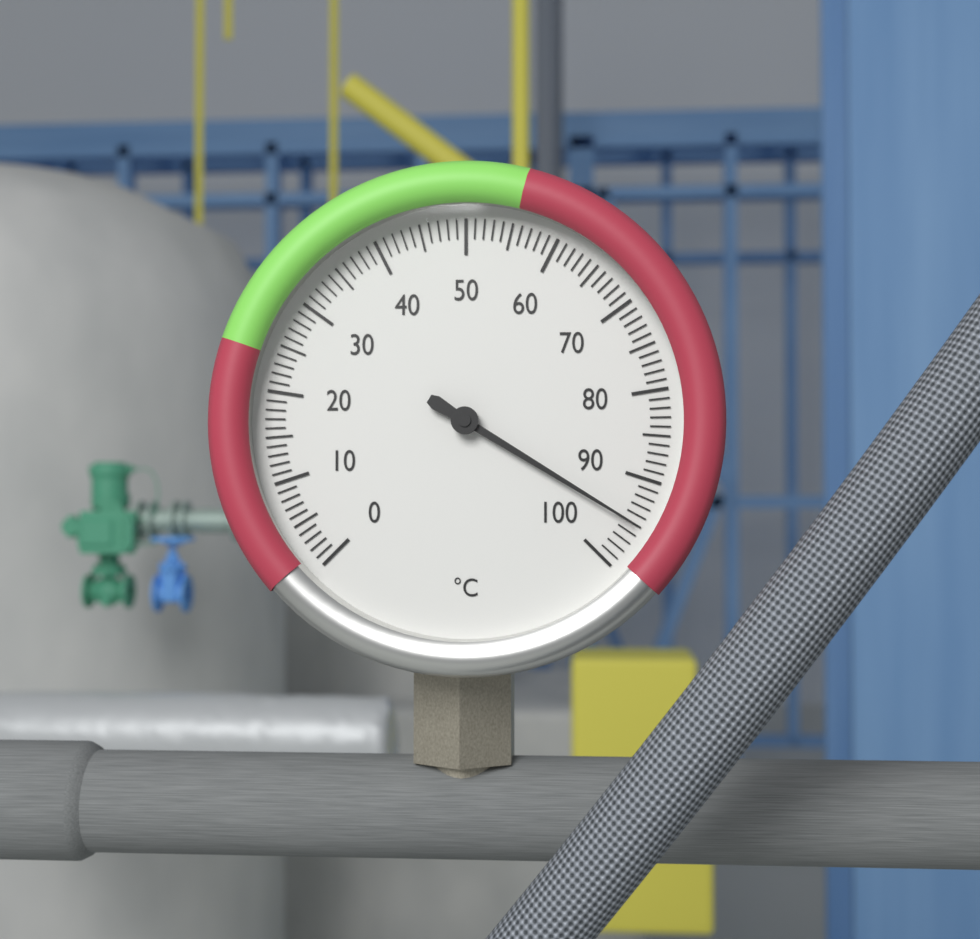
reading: 95 °C
